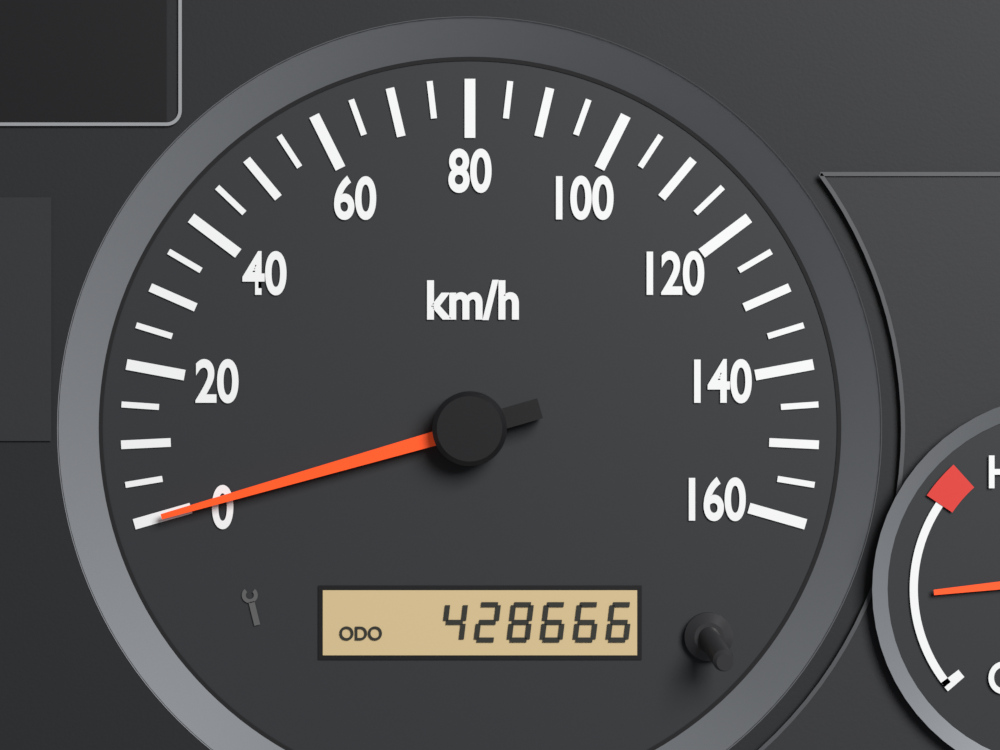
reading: 0 km/h
